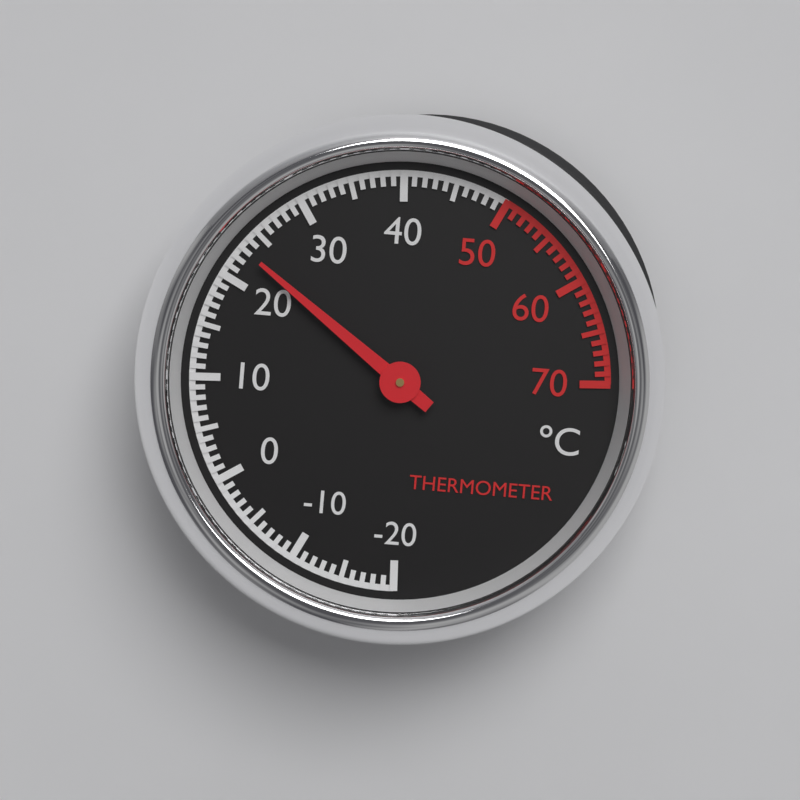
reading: 23 °C
